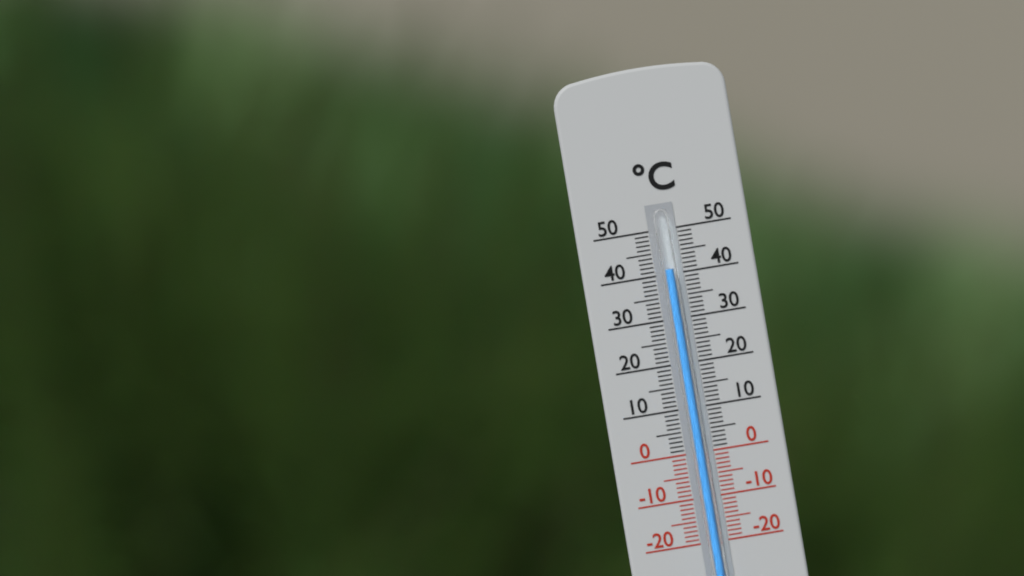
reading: 41 °C
